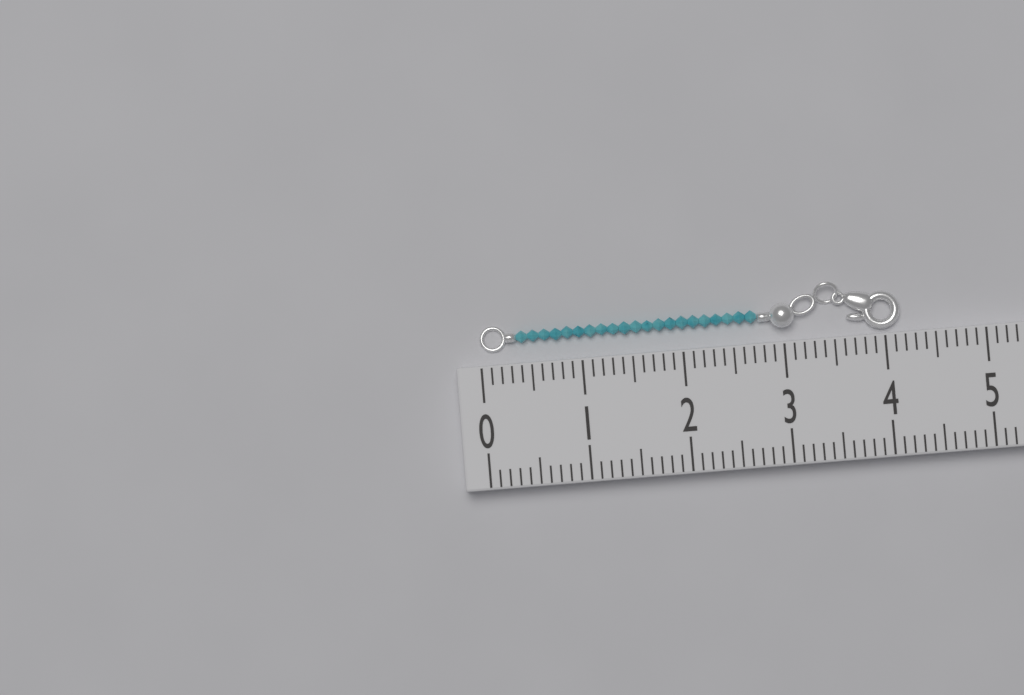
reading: 4.2 (no unit)
